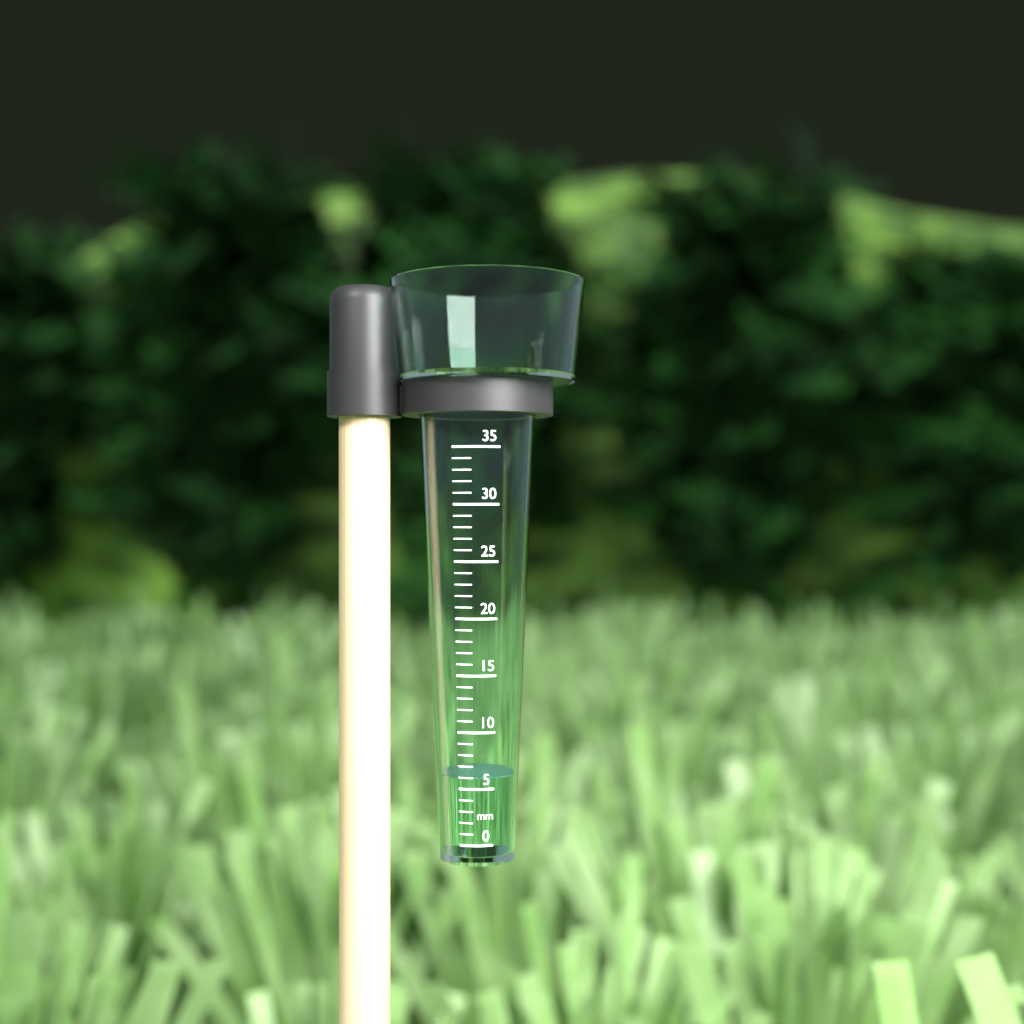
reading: 6 mm
